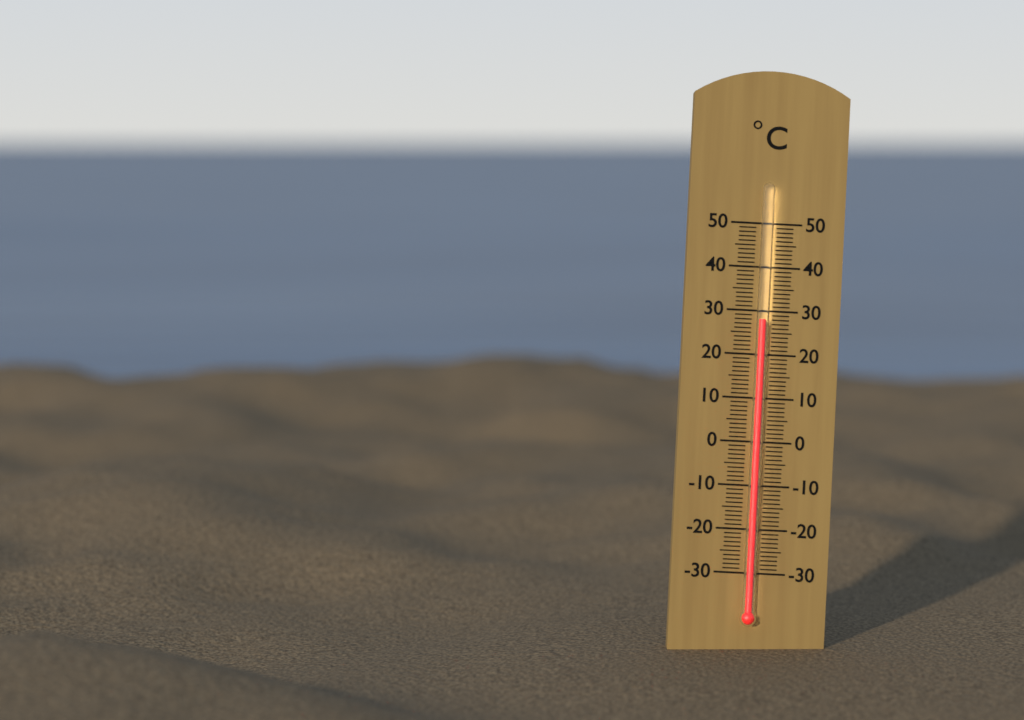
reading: 28 °C
